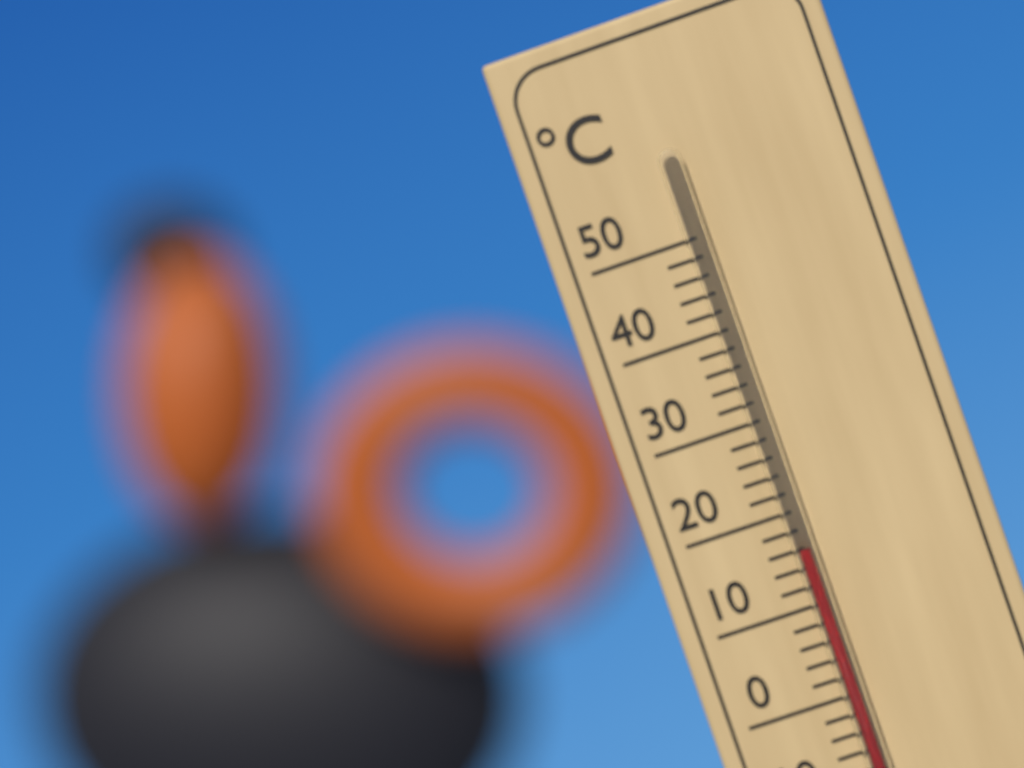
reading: 16 °C
